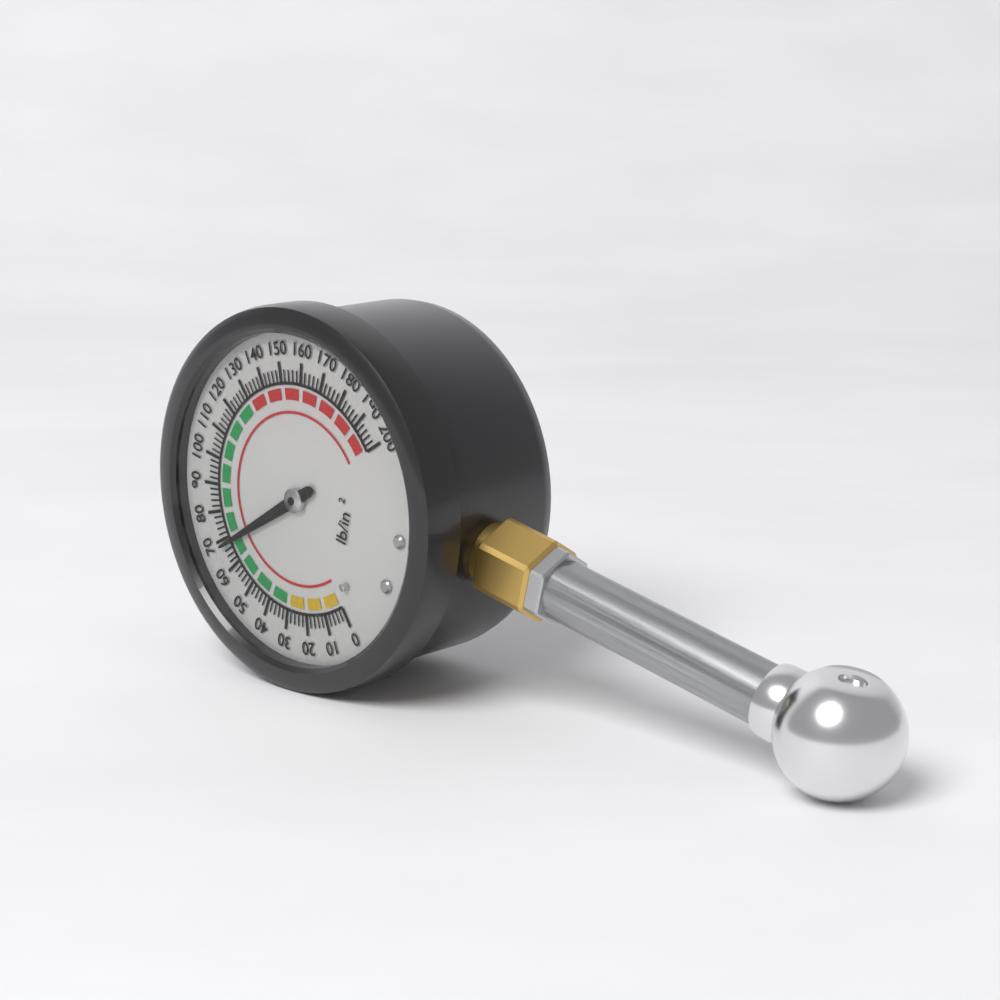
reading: 68 psi
